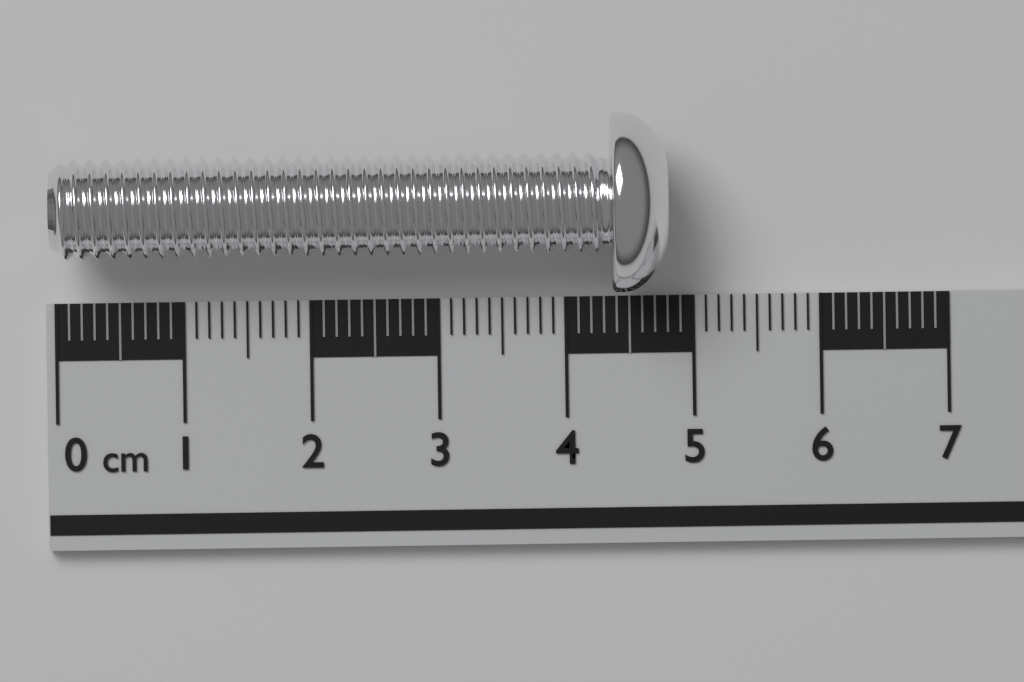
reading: 4.8 cm
